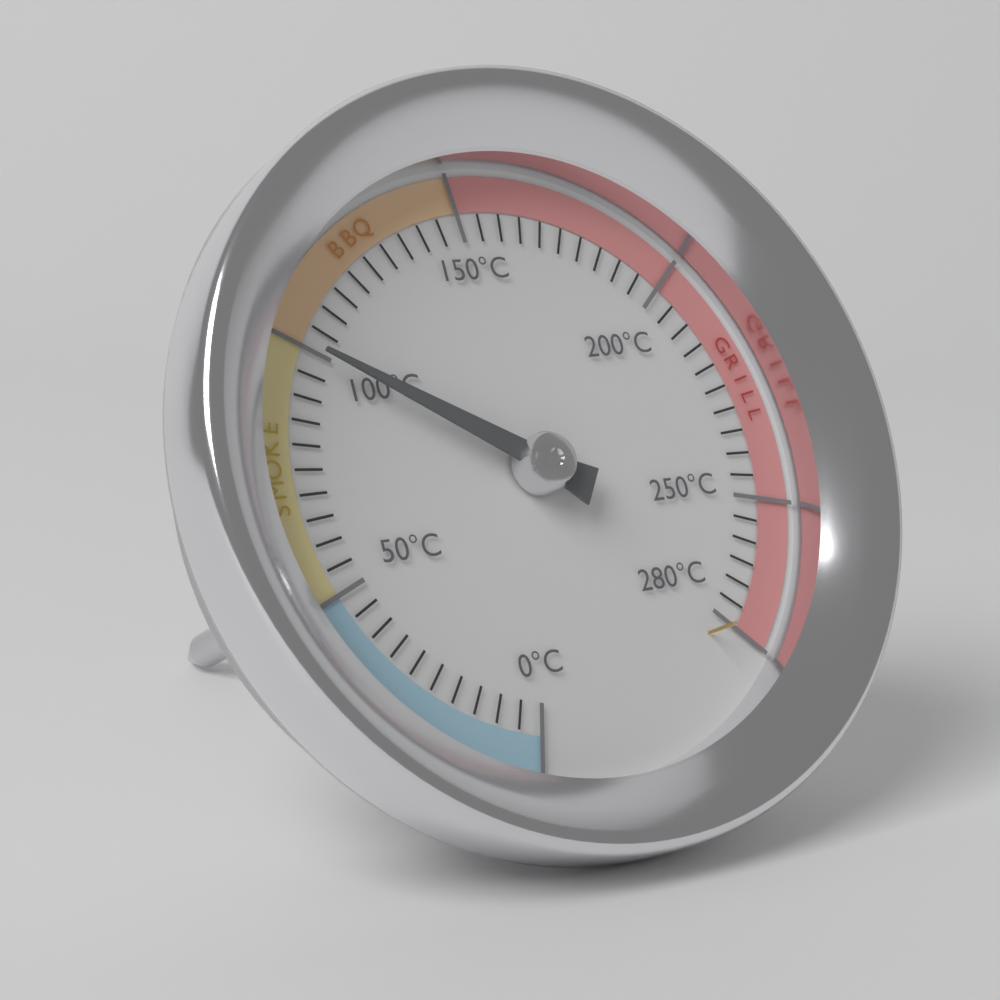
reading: 100 °C
